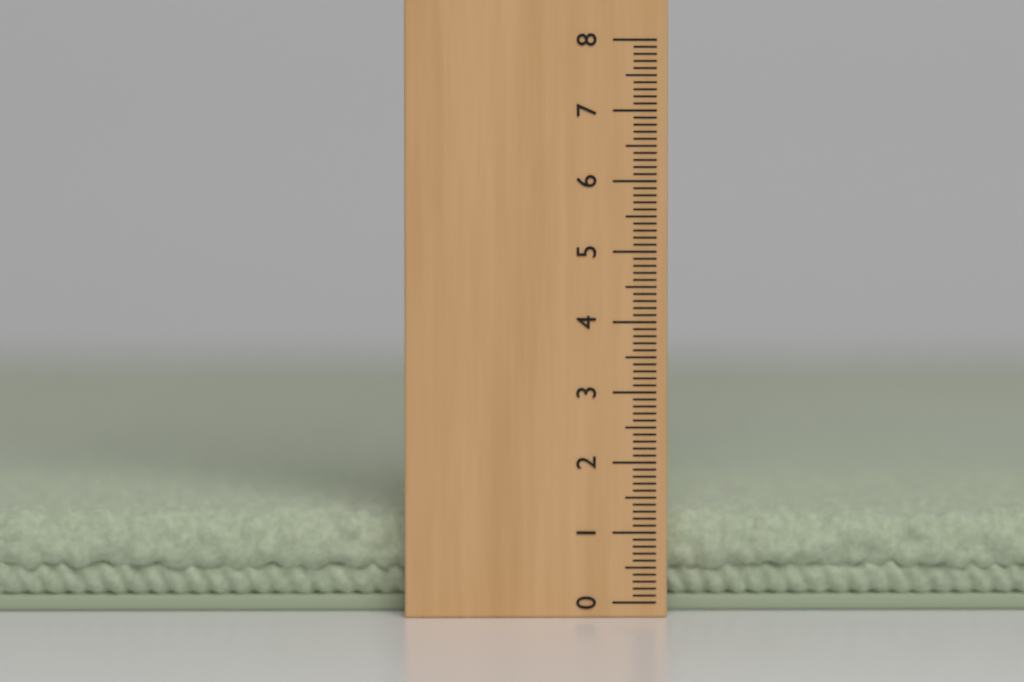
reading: 1.3 (no unit)
